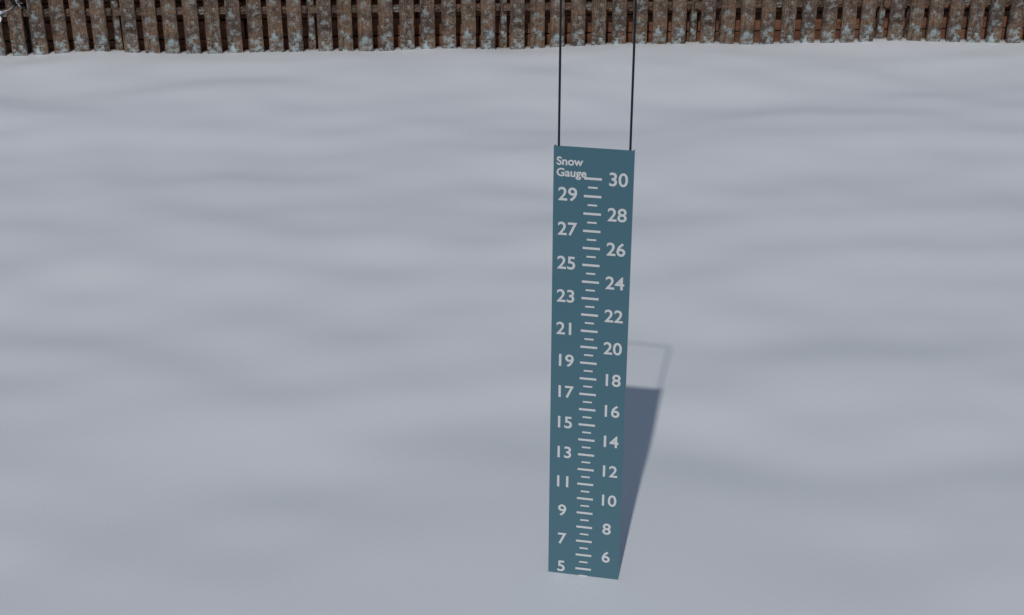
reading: 4.5 (no unit)
